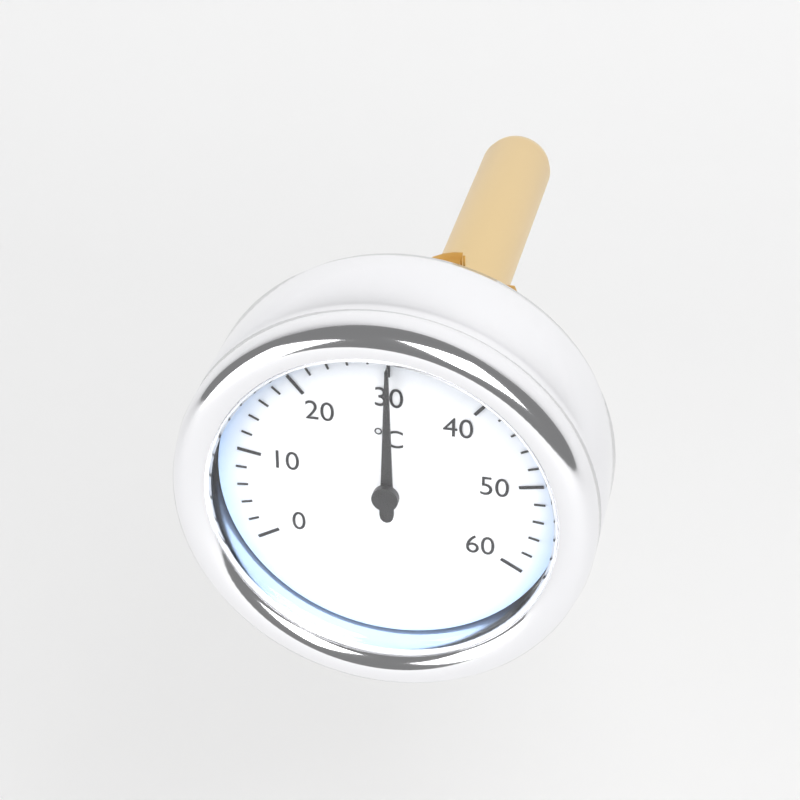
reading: 30 °C
